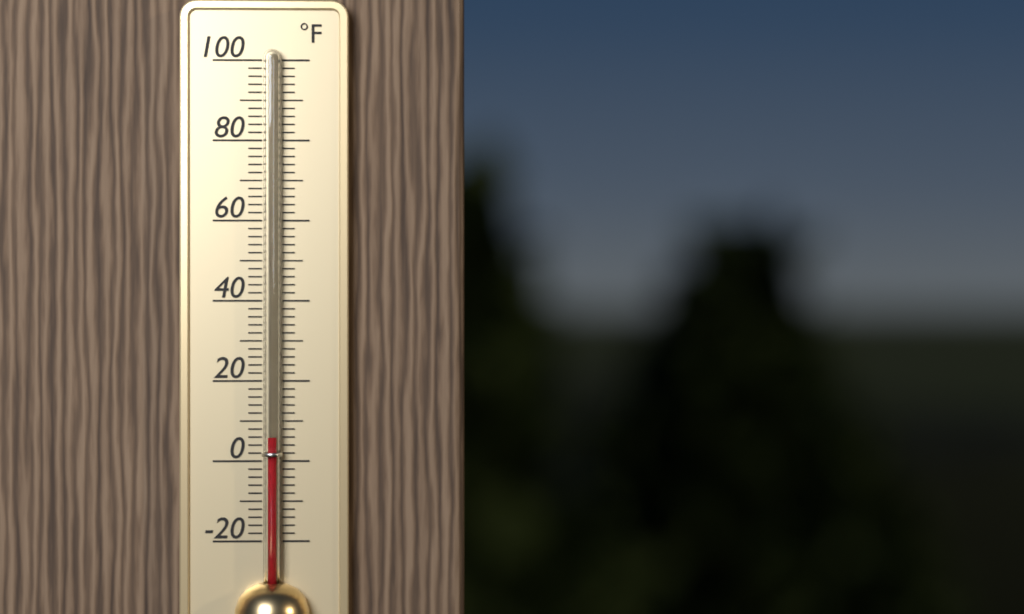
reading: 6 °F
